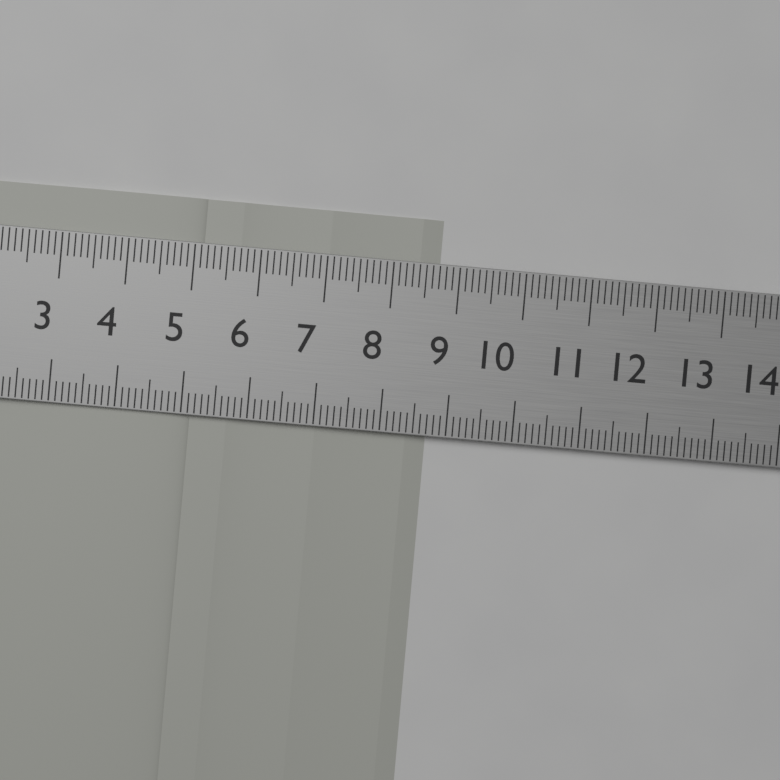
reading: 8.7 cm
